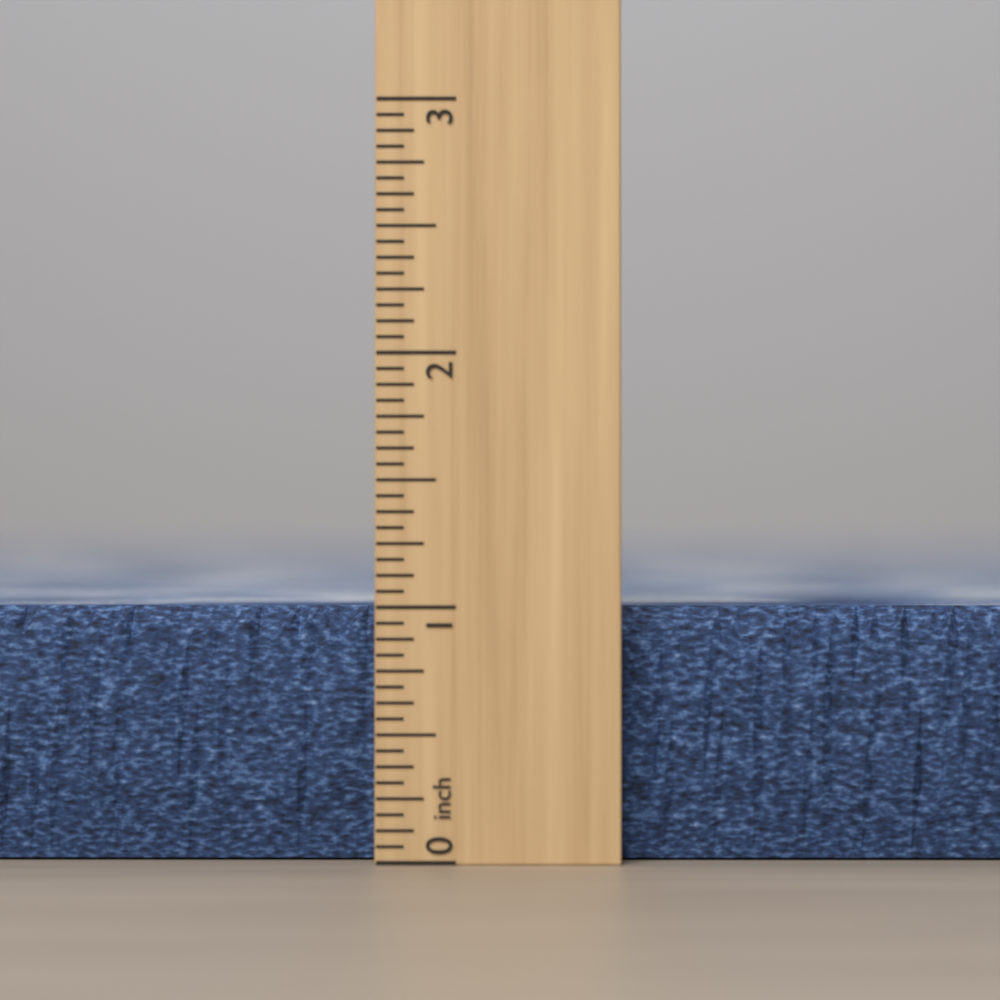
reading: 1.0000 inch
